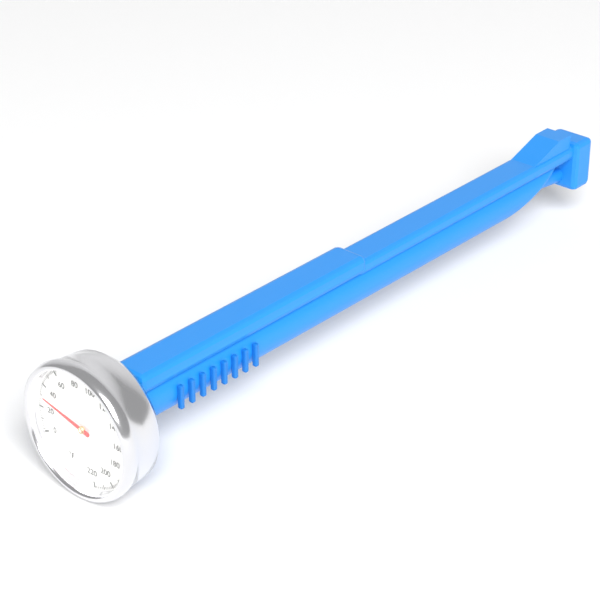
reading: 30 °F
